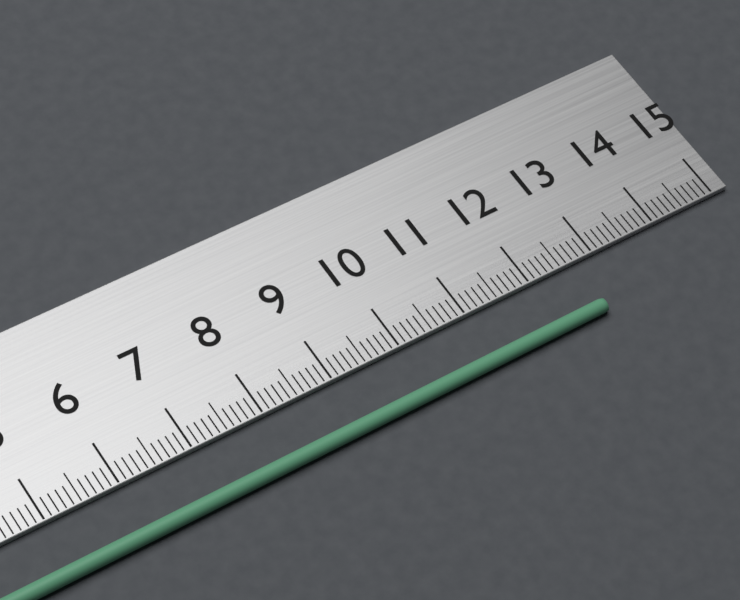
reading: 12.7 cm
